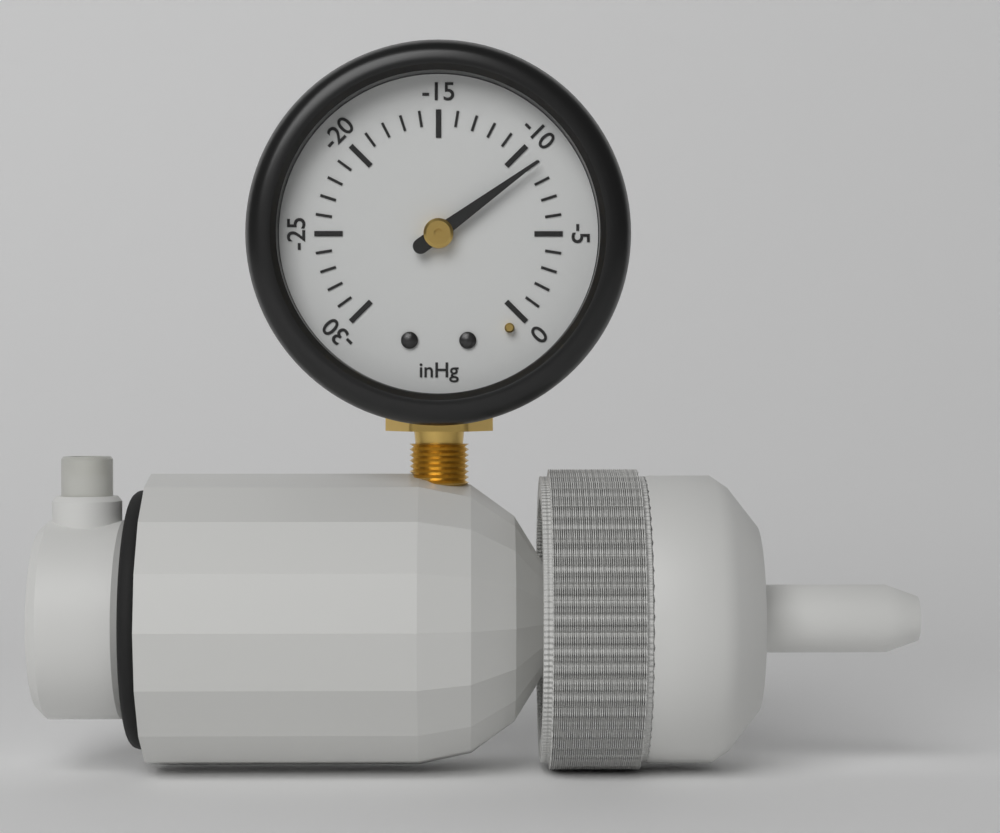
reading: -9 inHg
